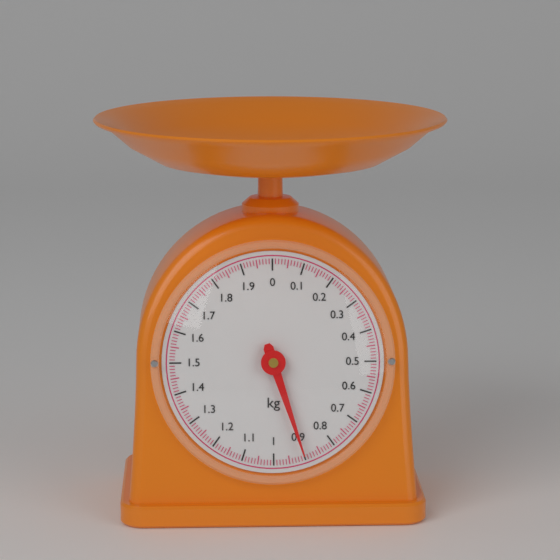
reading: 0.90 kg
